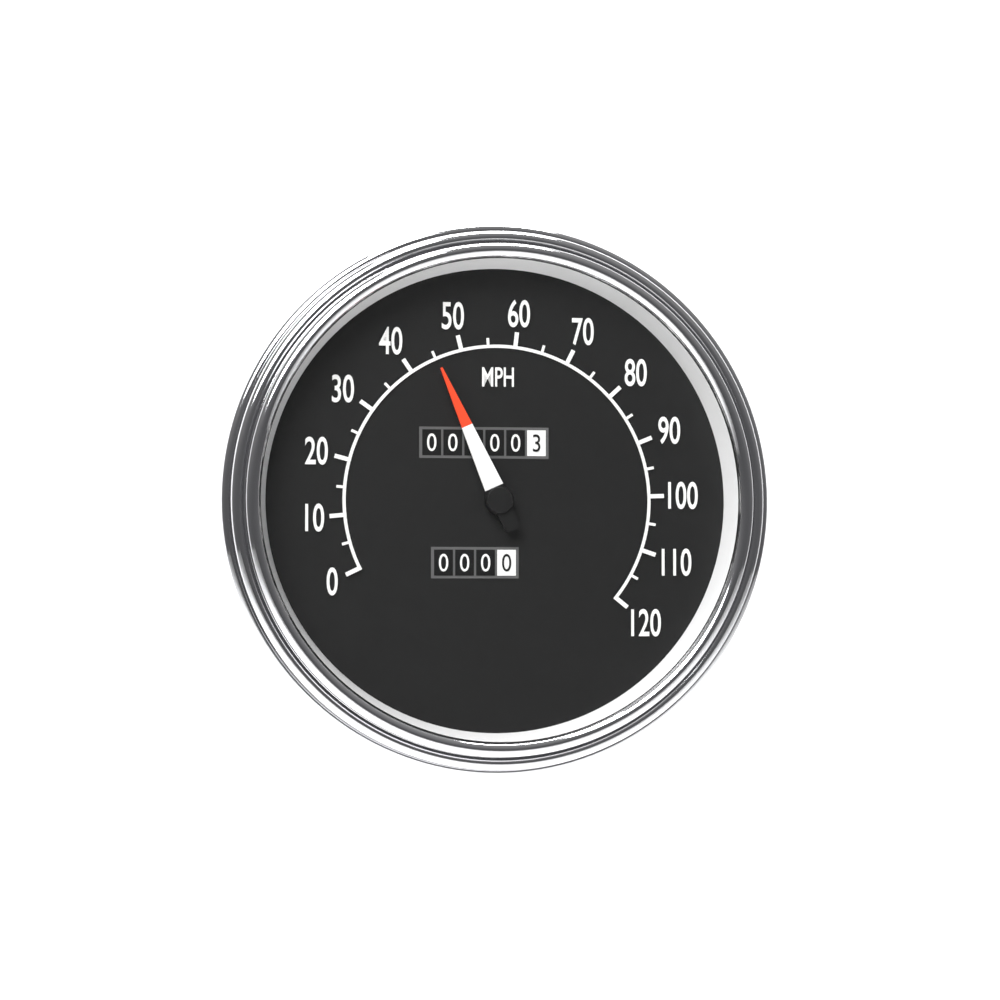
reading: 45 MPH
